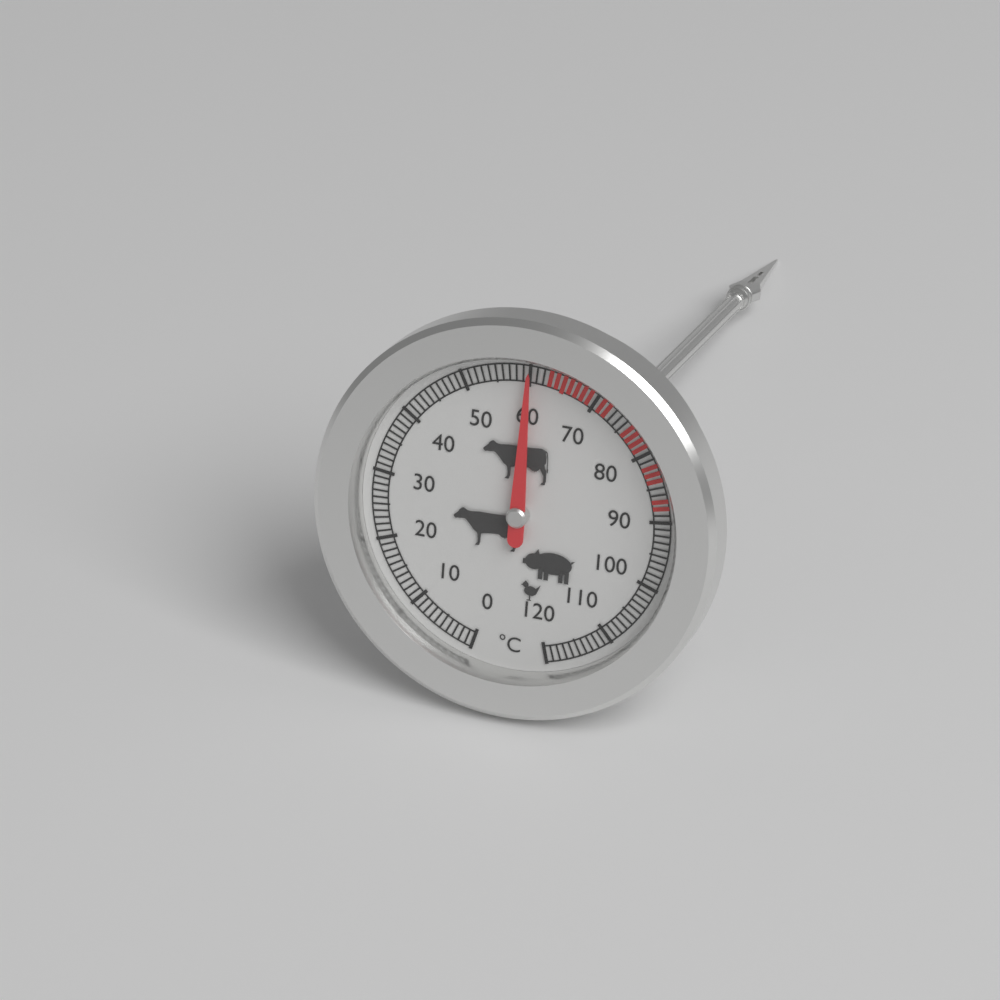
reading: 60 °C
